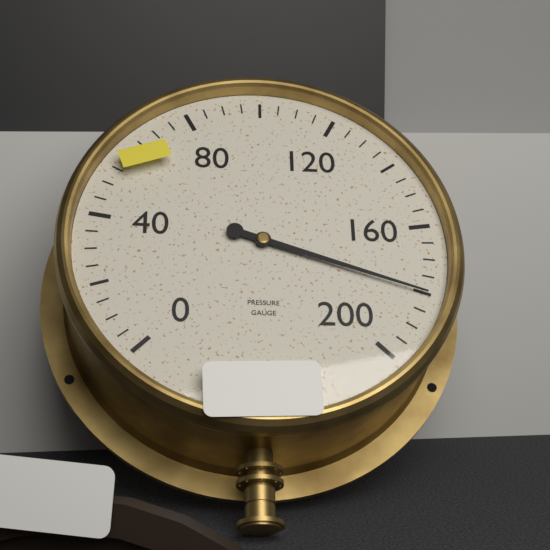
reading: 180 (no unit)
